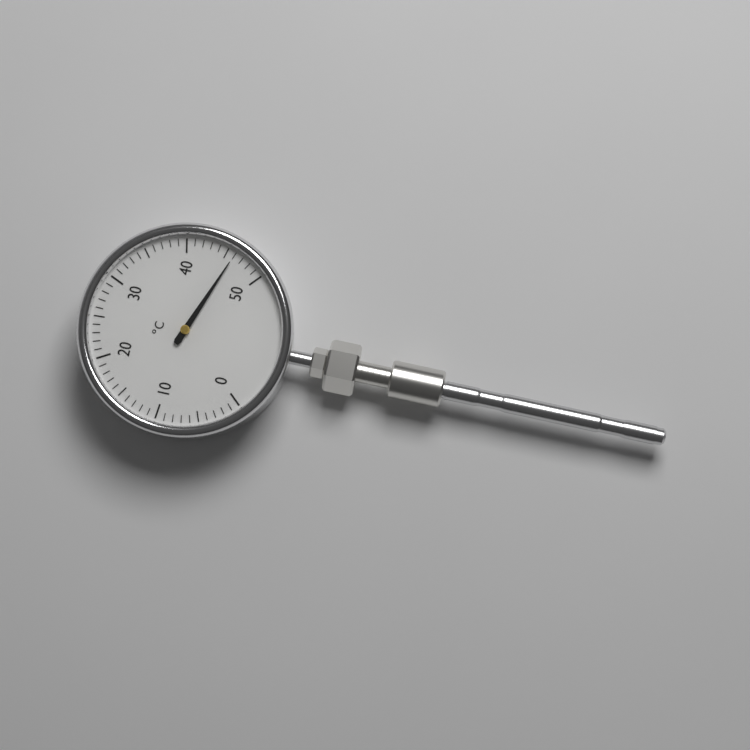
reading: 46 °C
